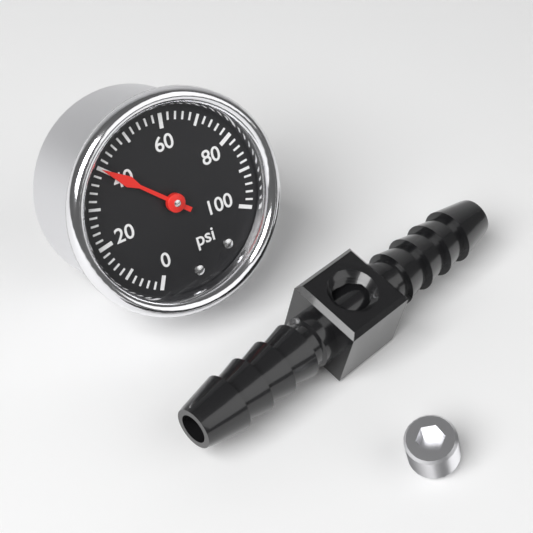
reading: 40 psi
